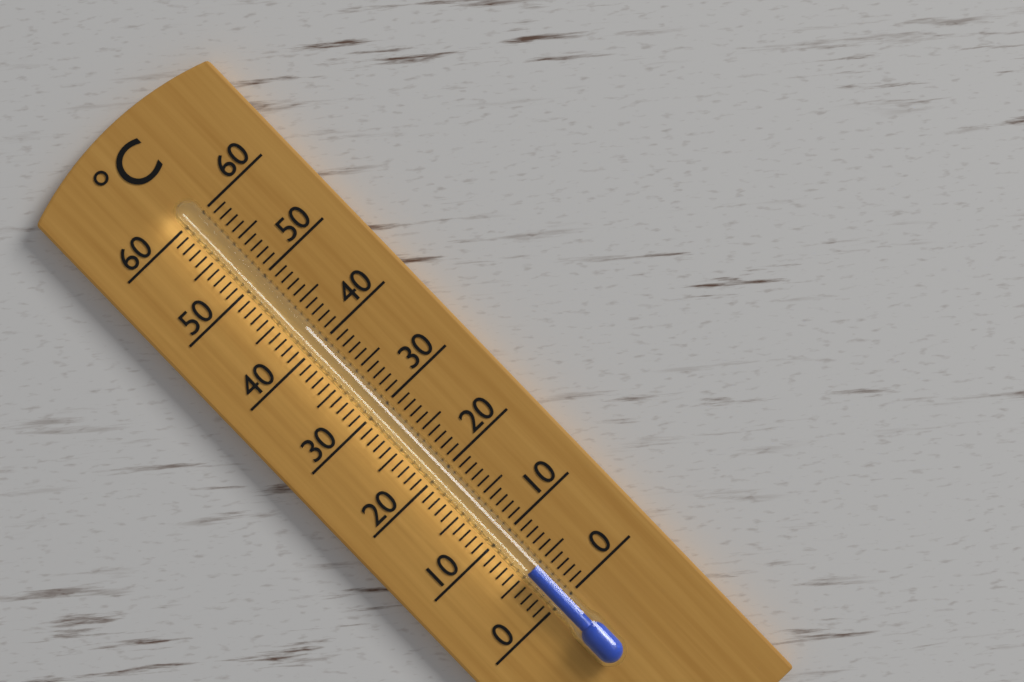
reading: 5 °C
